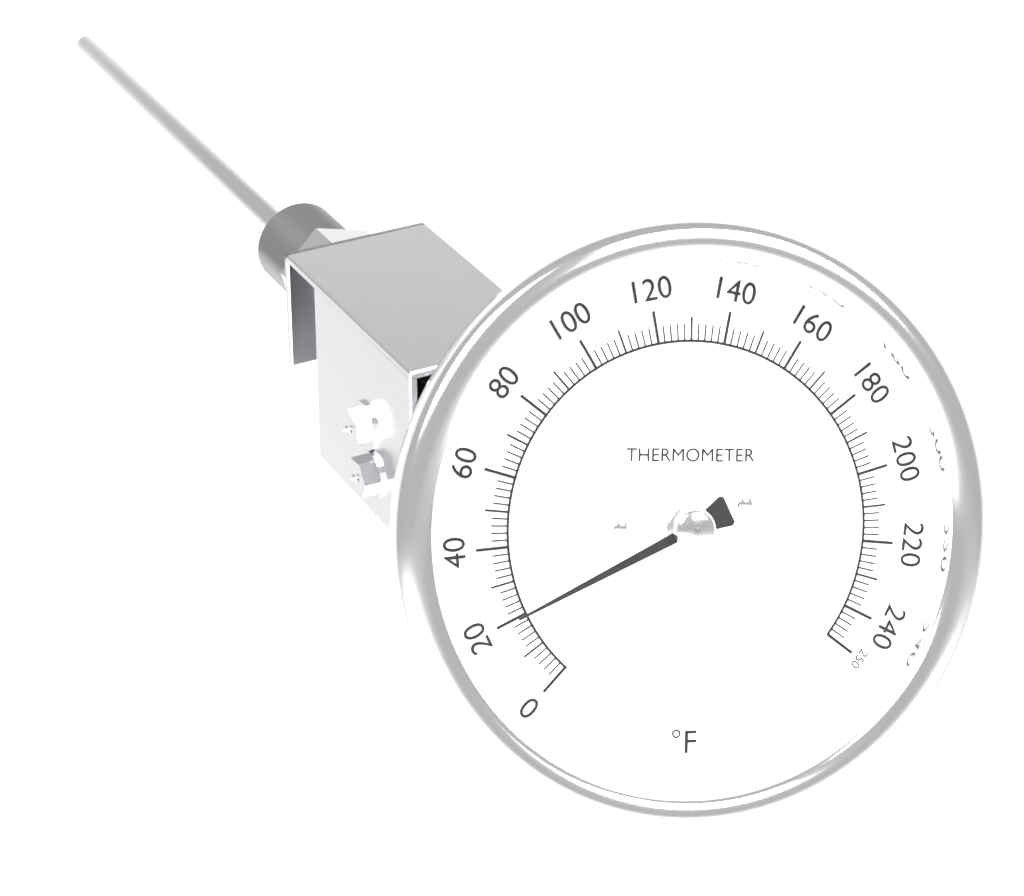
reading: 20 °F
